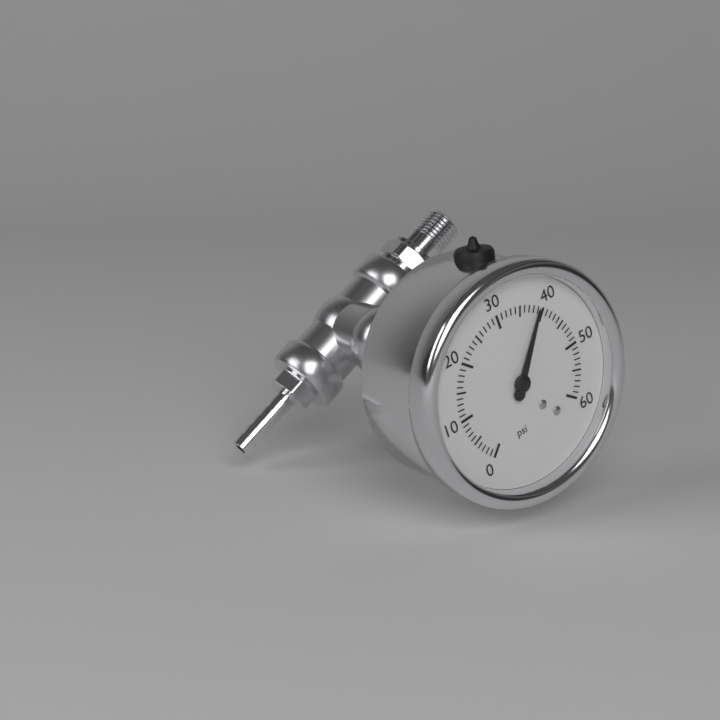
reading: 39 psi
